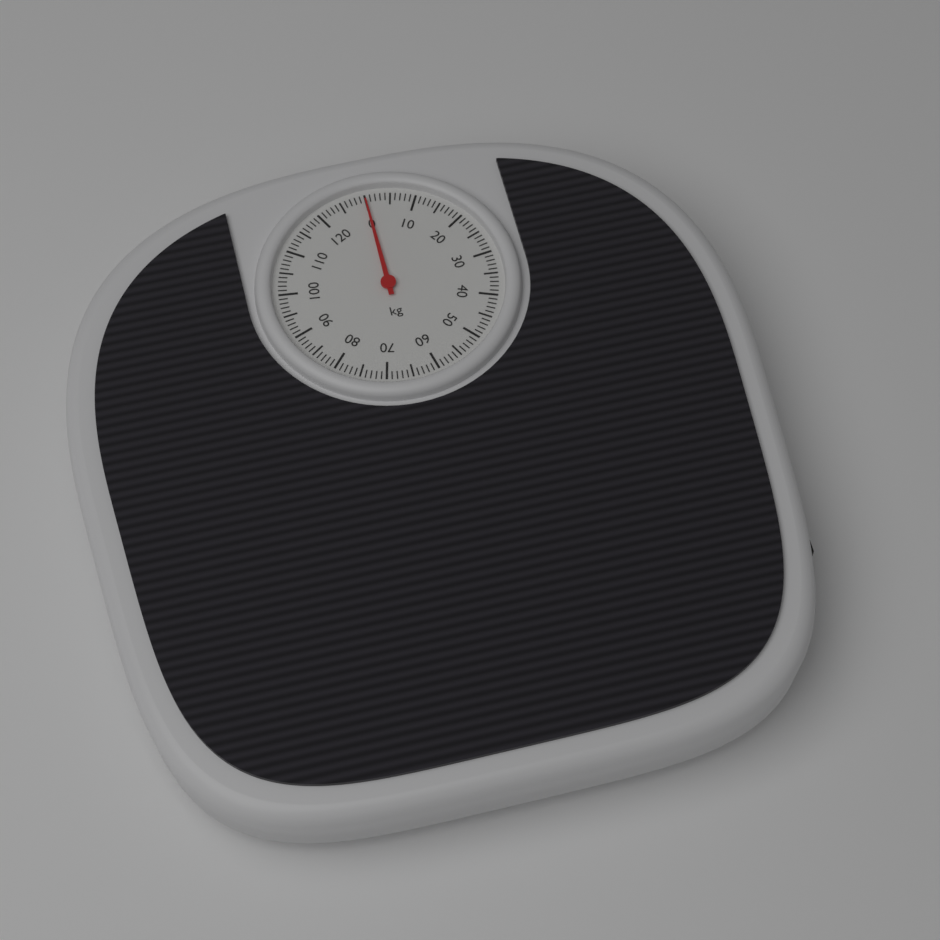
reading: 0 kg
